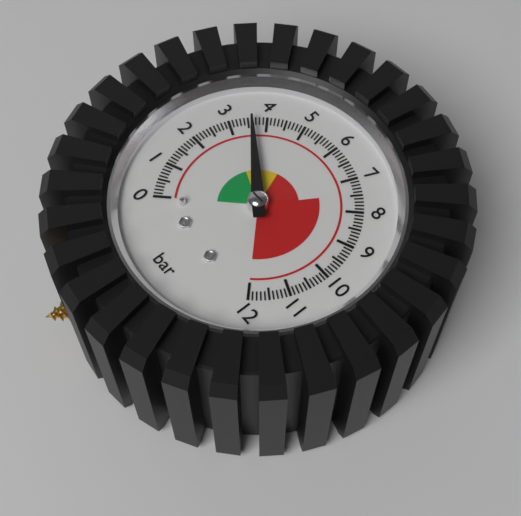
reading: 3.6 bar
